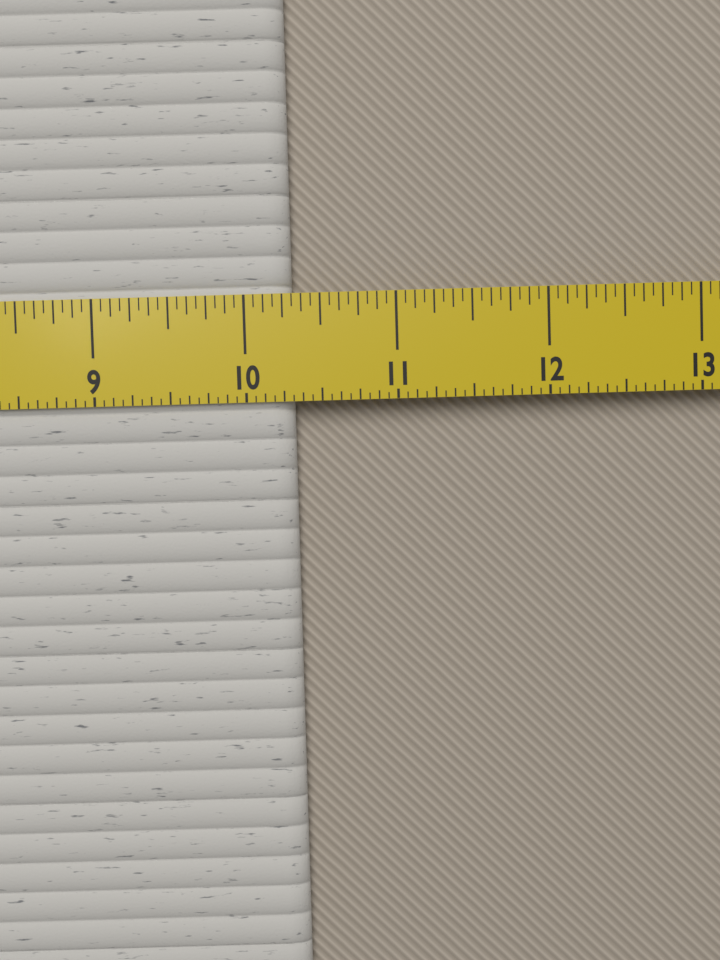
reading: 10.3125 in
